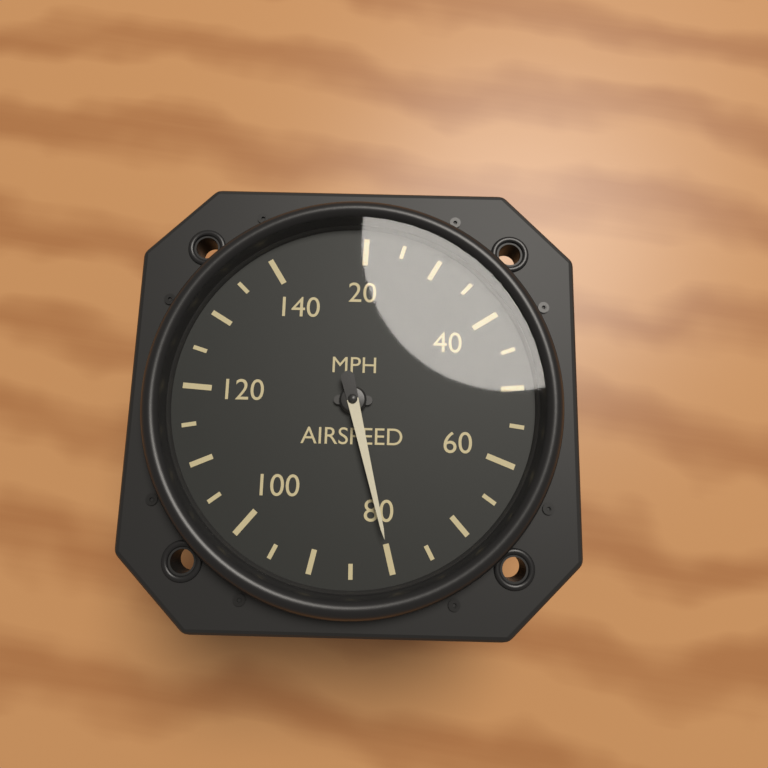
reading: 80 MPH
